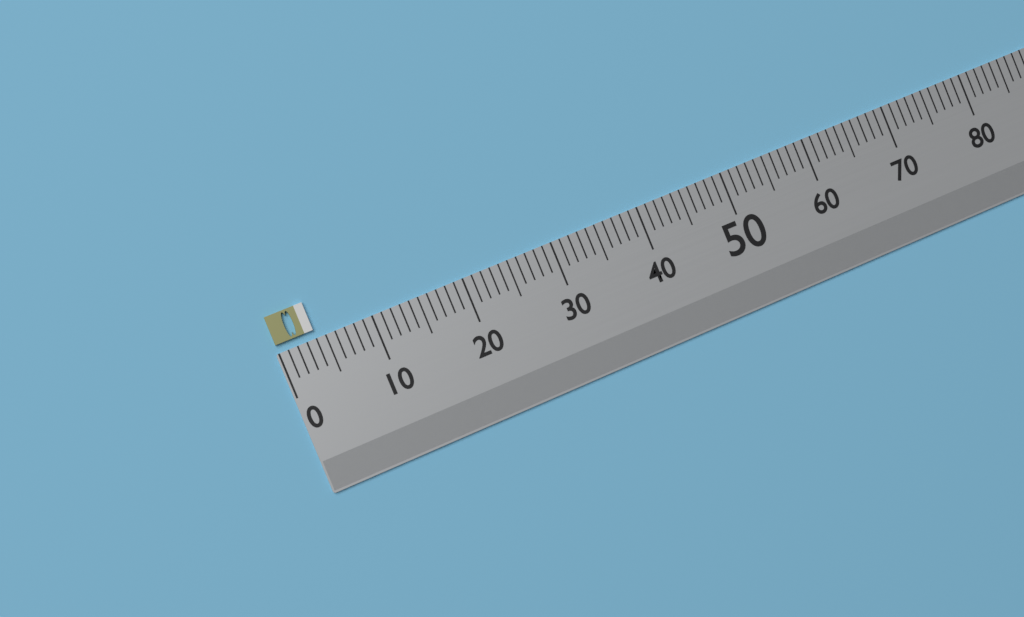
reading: 4 (no unit)
